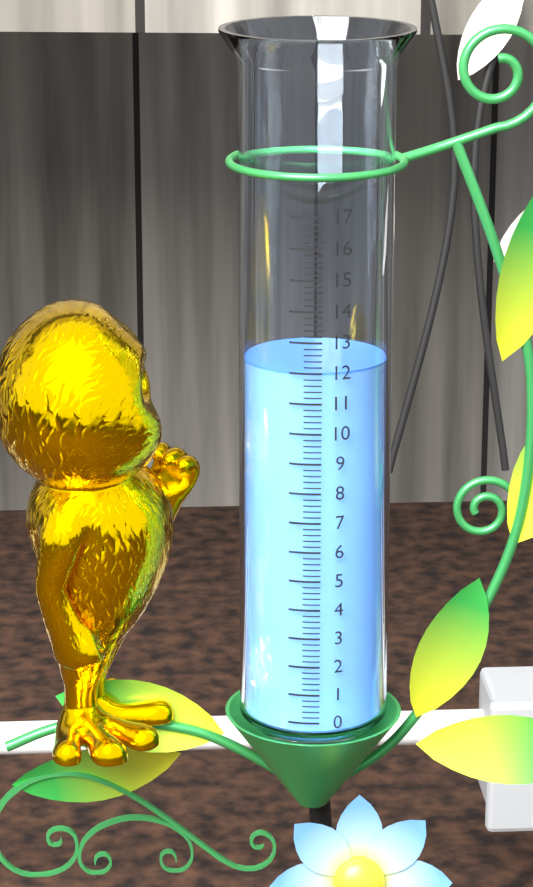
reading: 12.0 (no unit)
